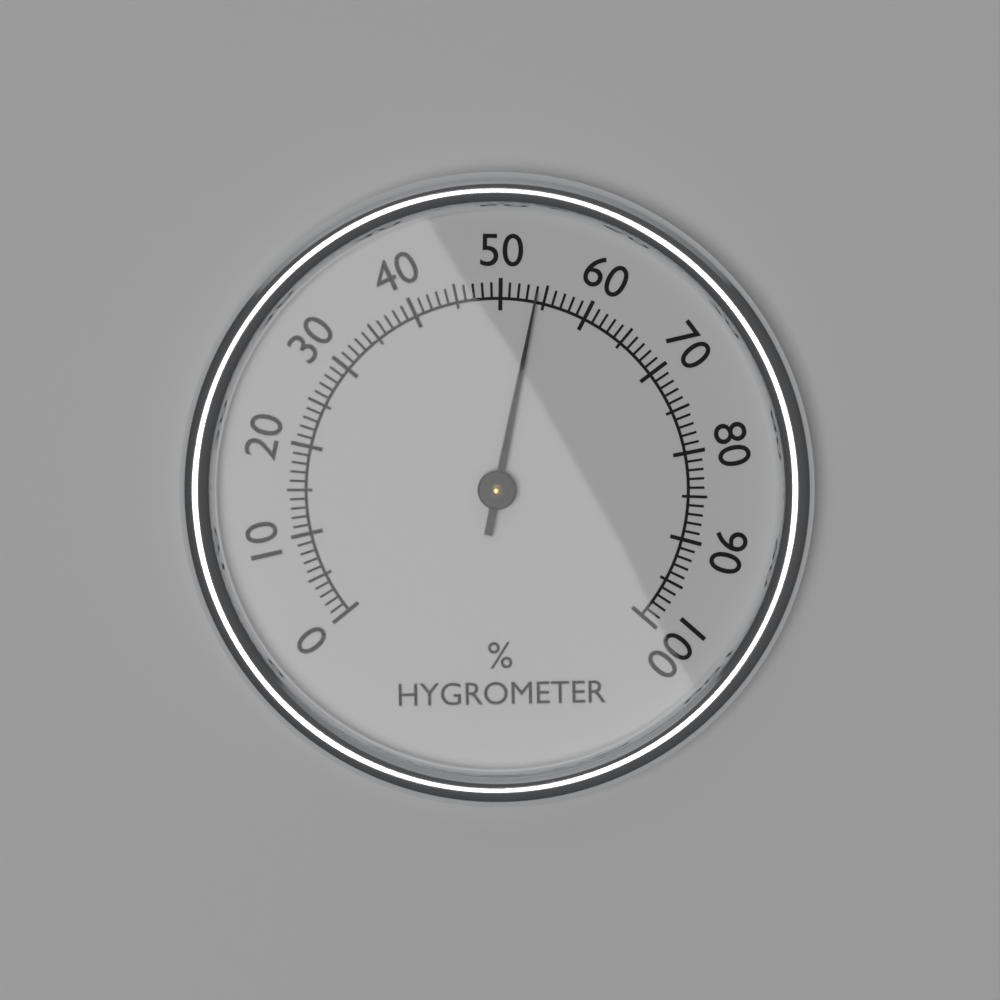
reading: 54 %
